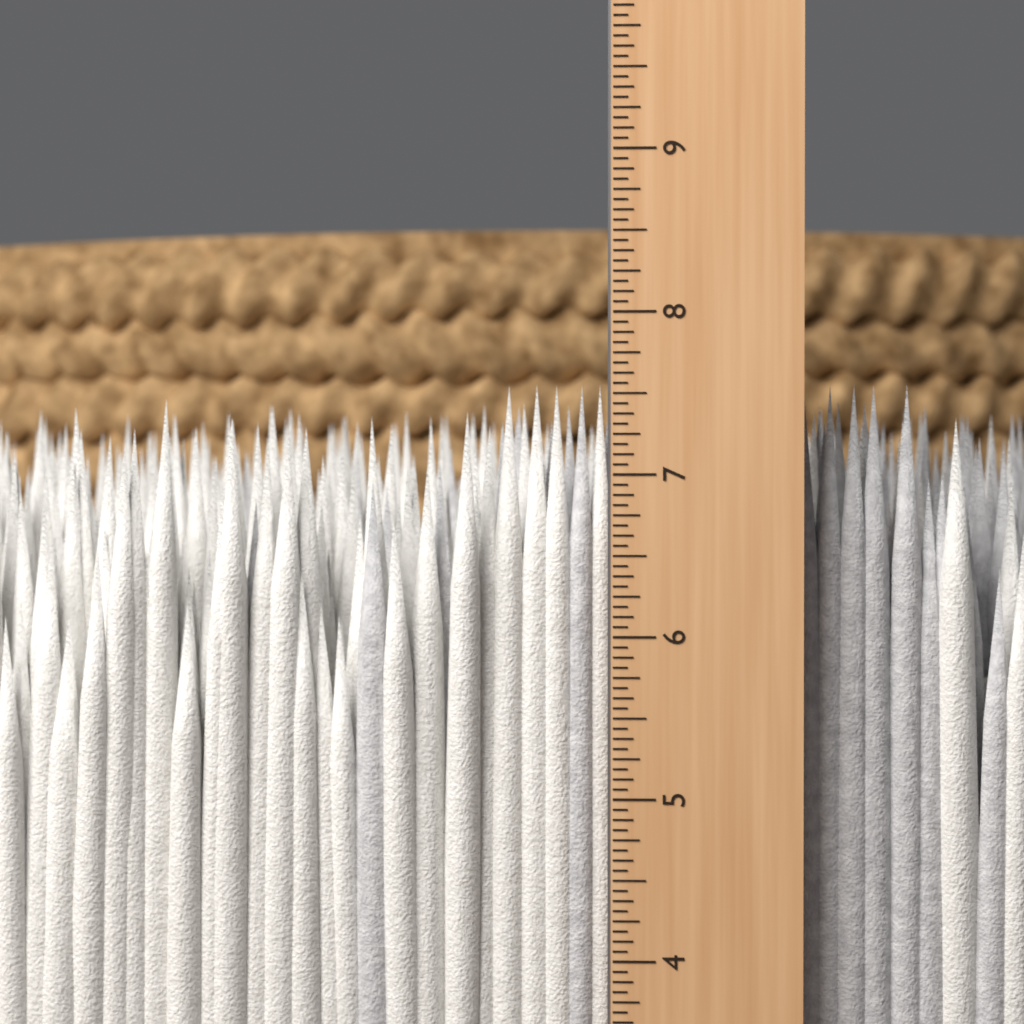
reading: 7.5625 in
